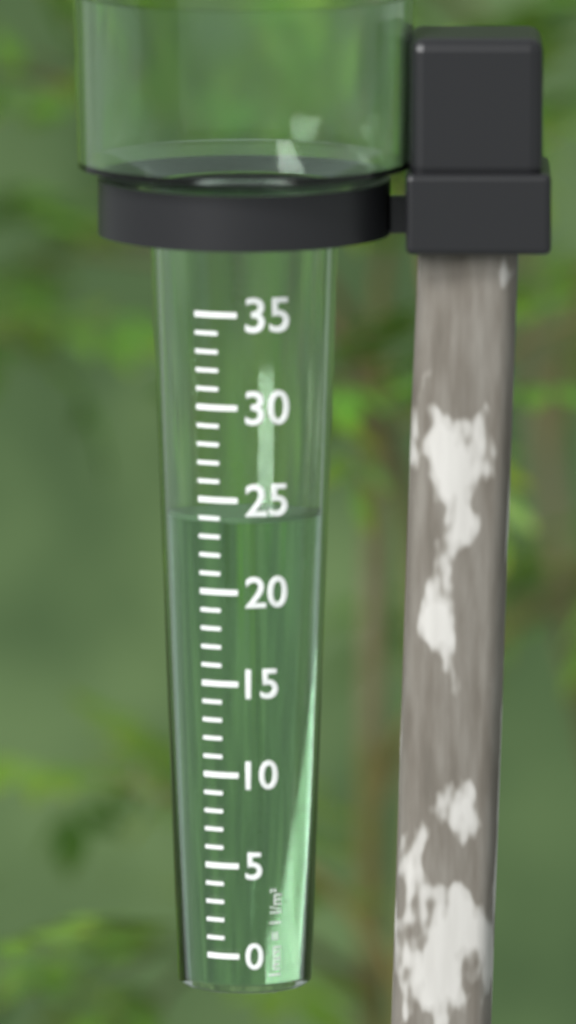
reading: 24 mm
